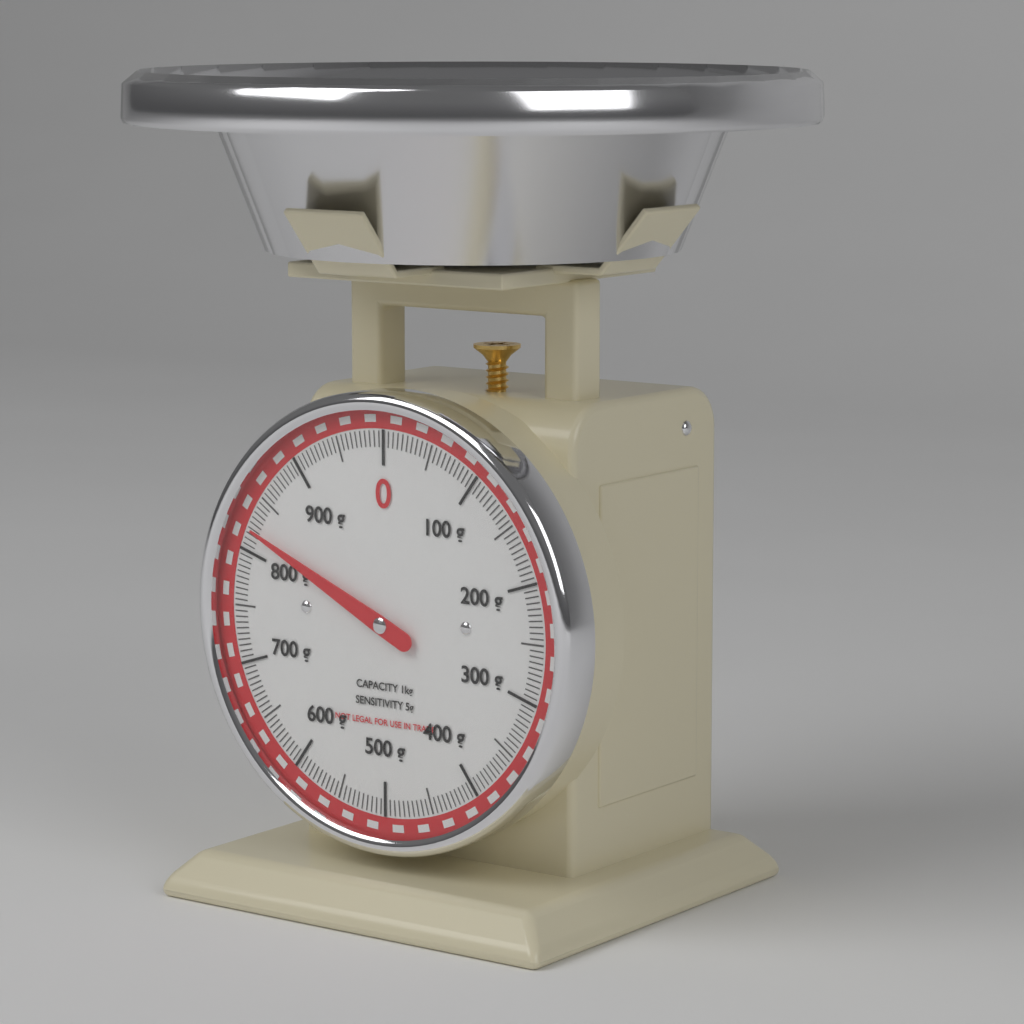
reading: 820 g
